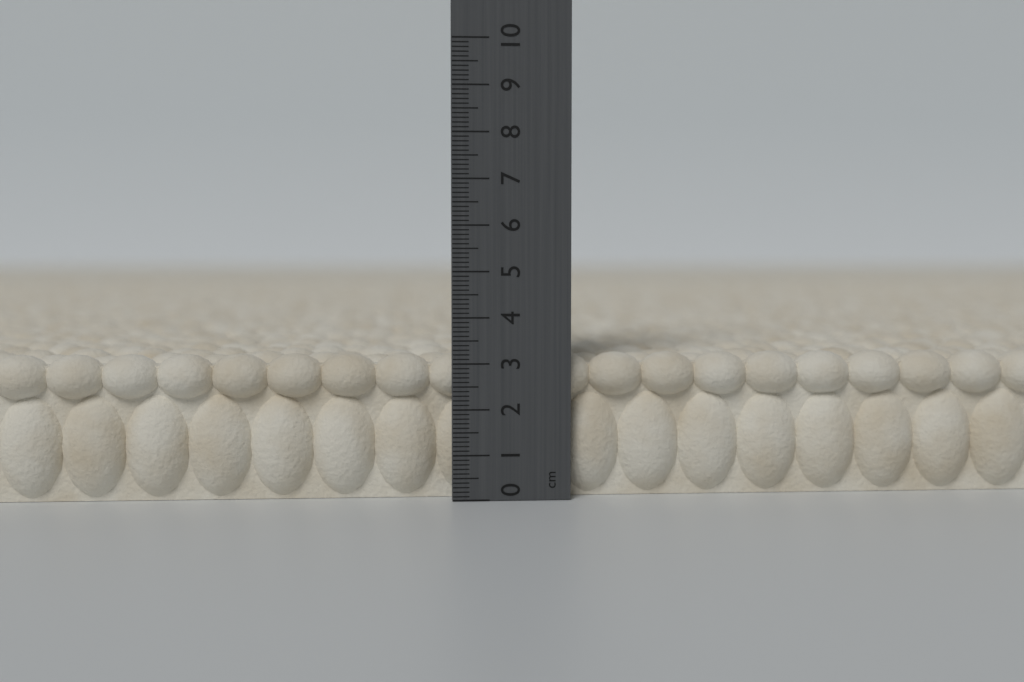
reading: 3.2 cm
